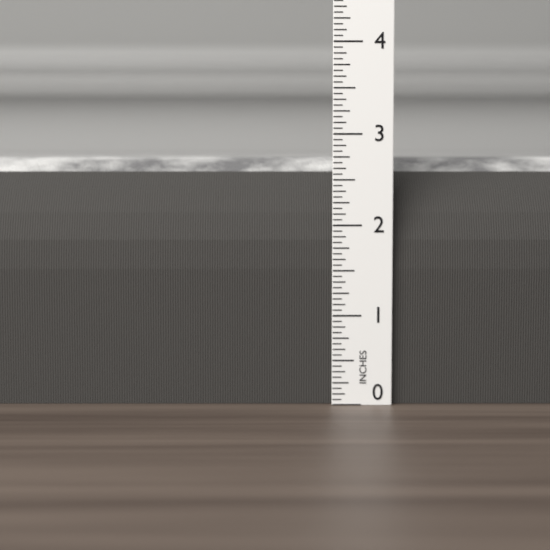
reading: 2.7500 in
